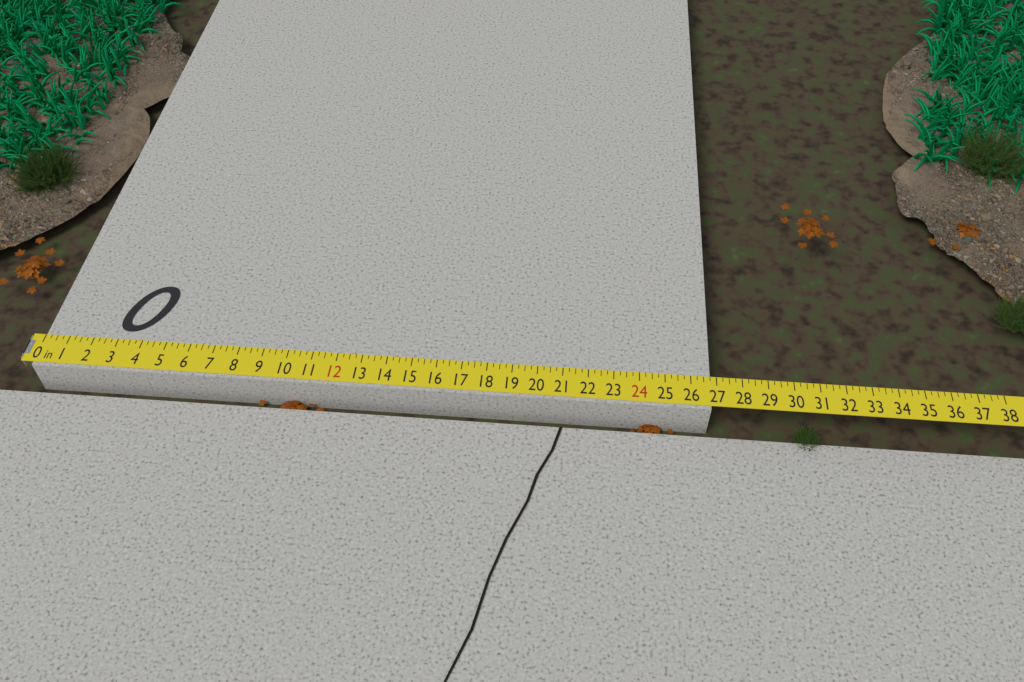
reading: 26.75 in
